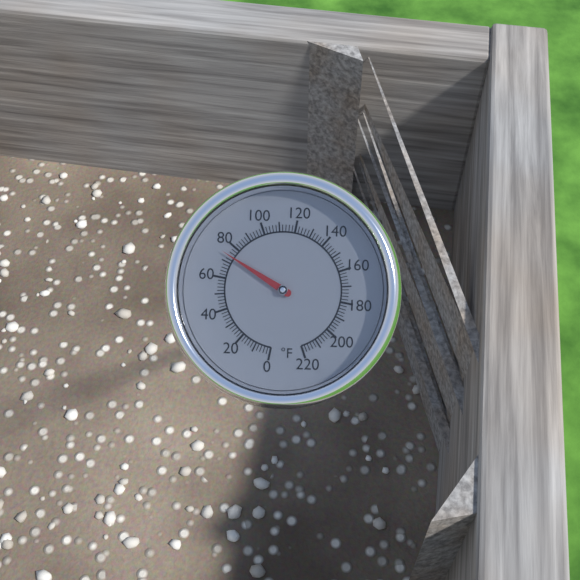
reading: 74 °F
